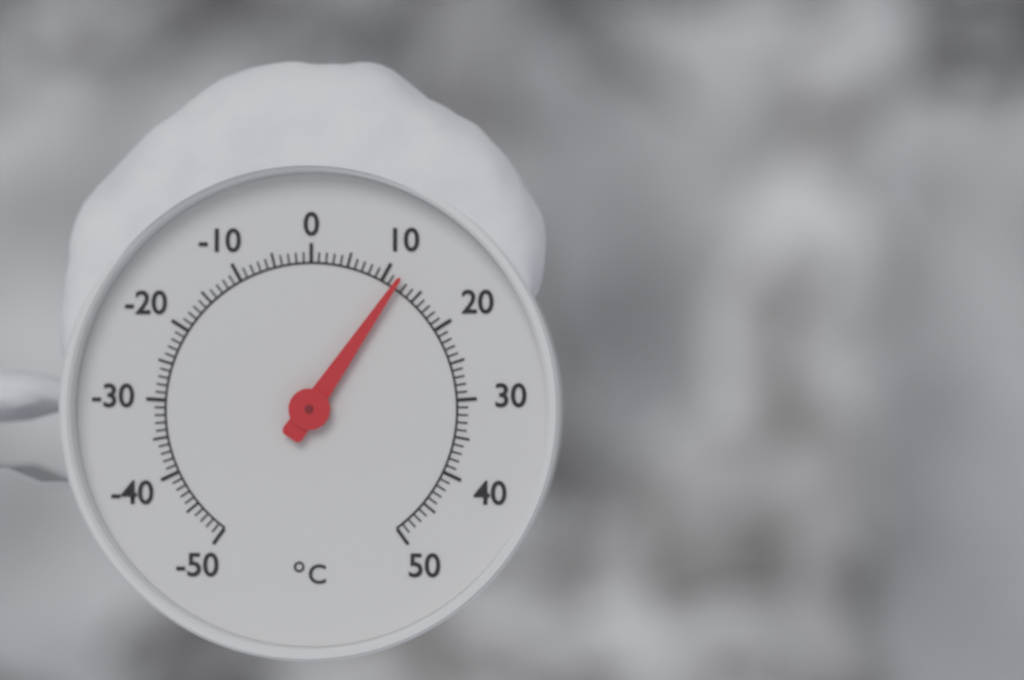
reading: 12 °C
